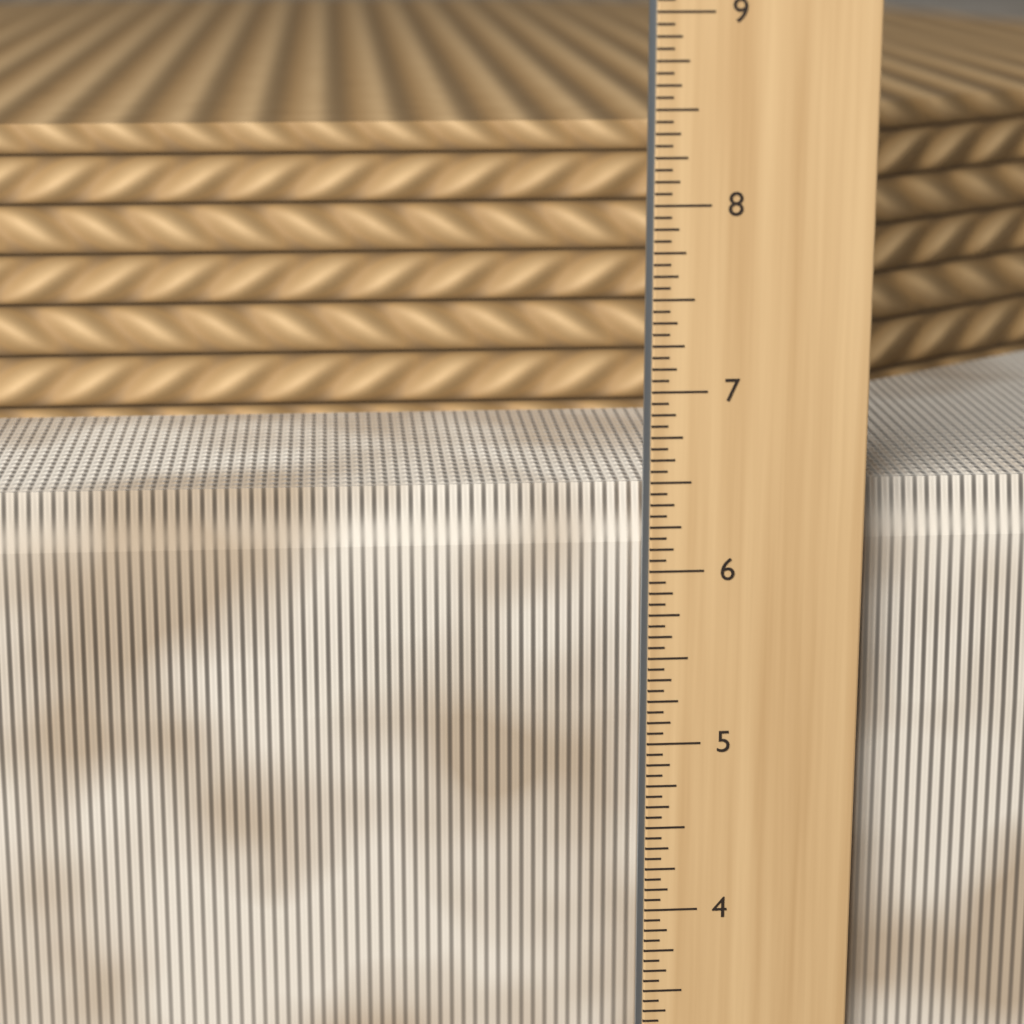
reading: 6.4375 in
